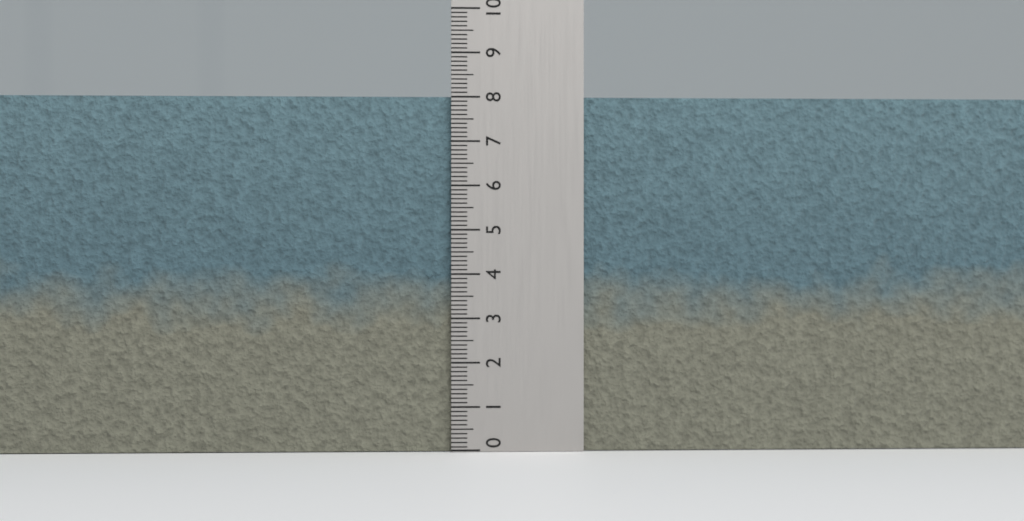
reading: 8.0 (no unit)
